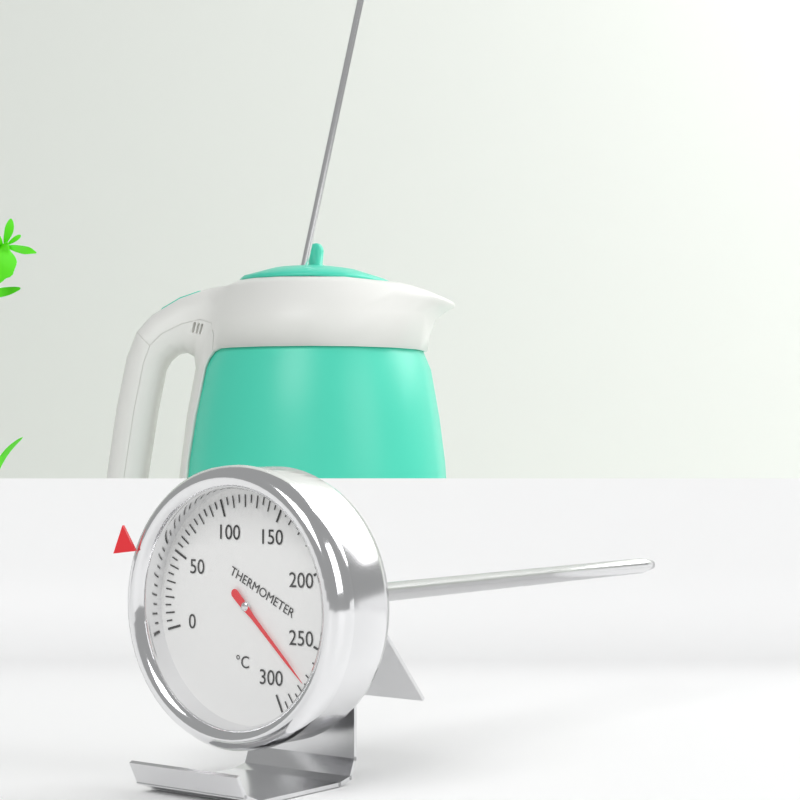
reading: 275 °C
